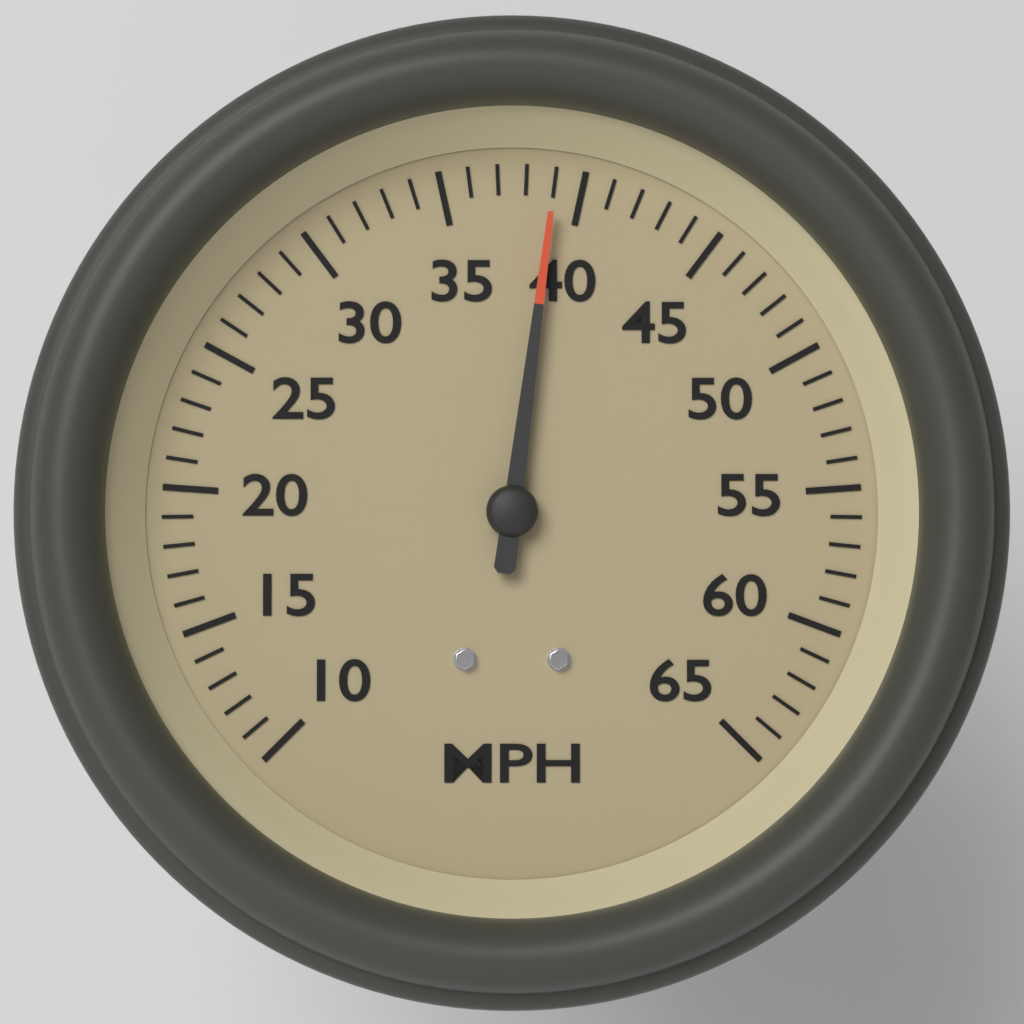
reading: 39 MPH
